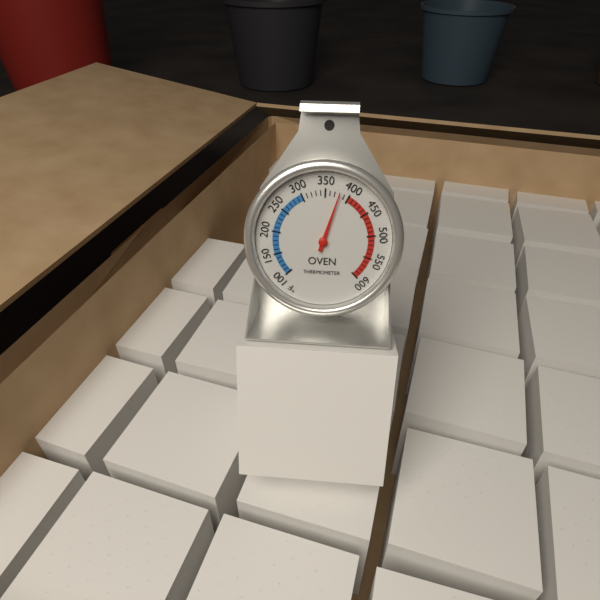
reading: 380 °F
